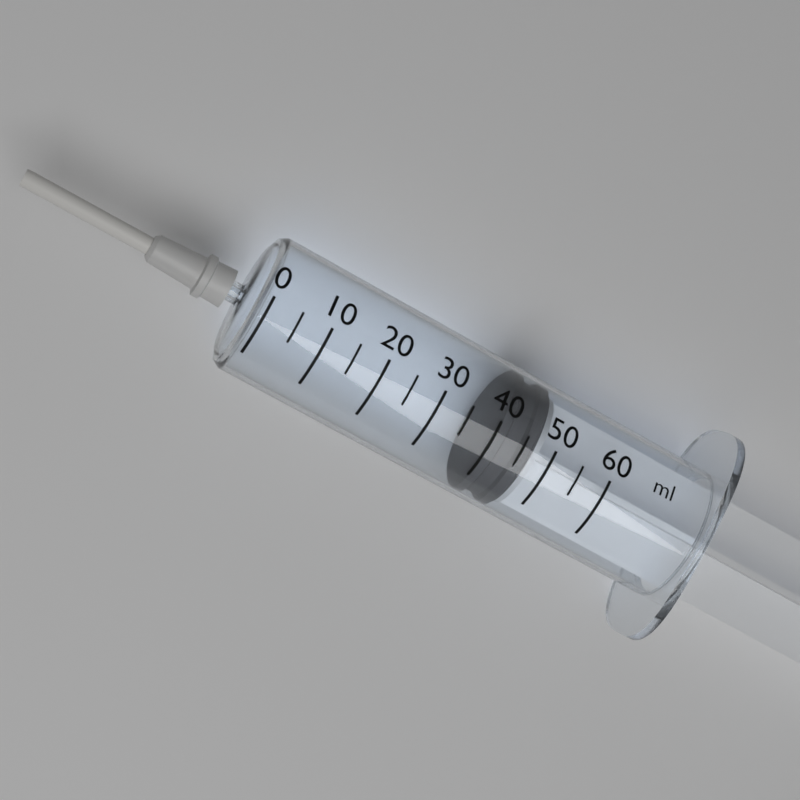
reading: 40 ml
